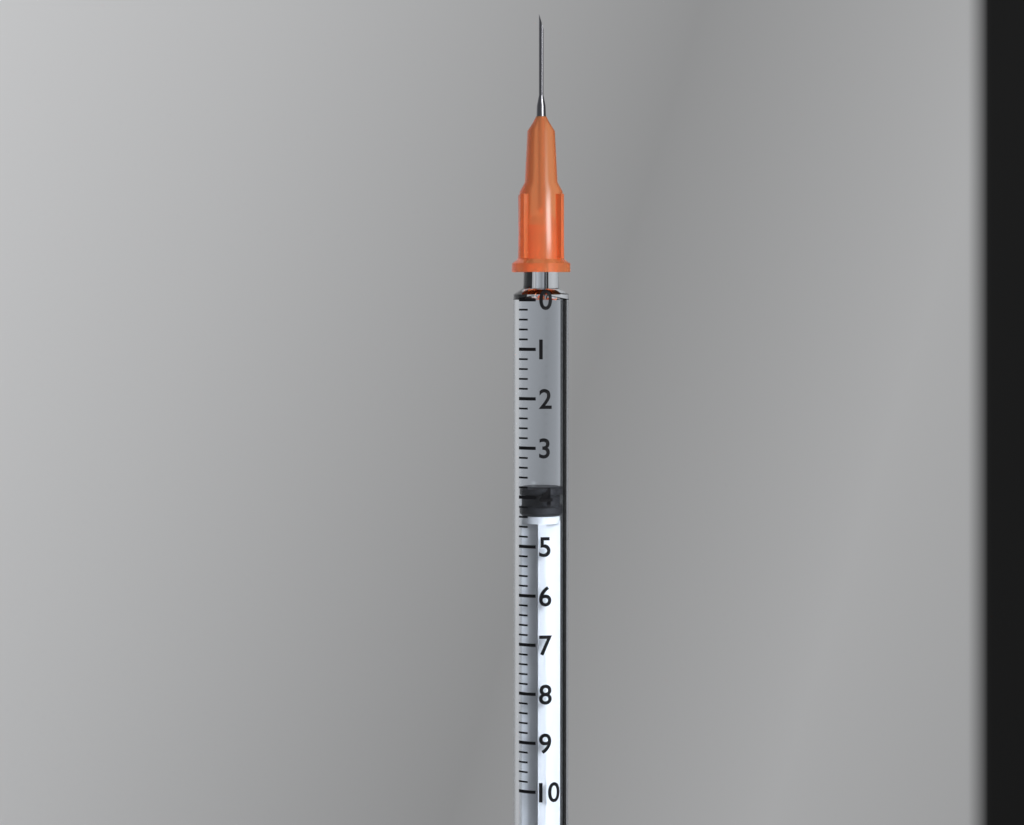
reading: 3.8 (no unit)
